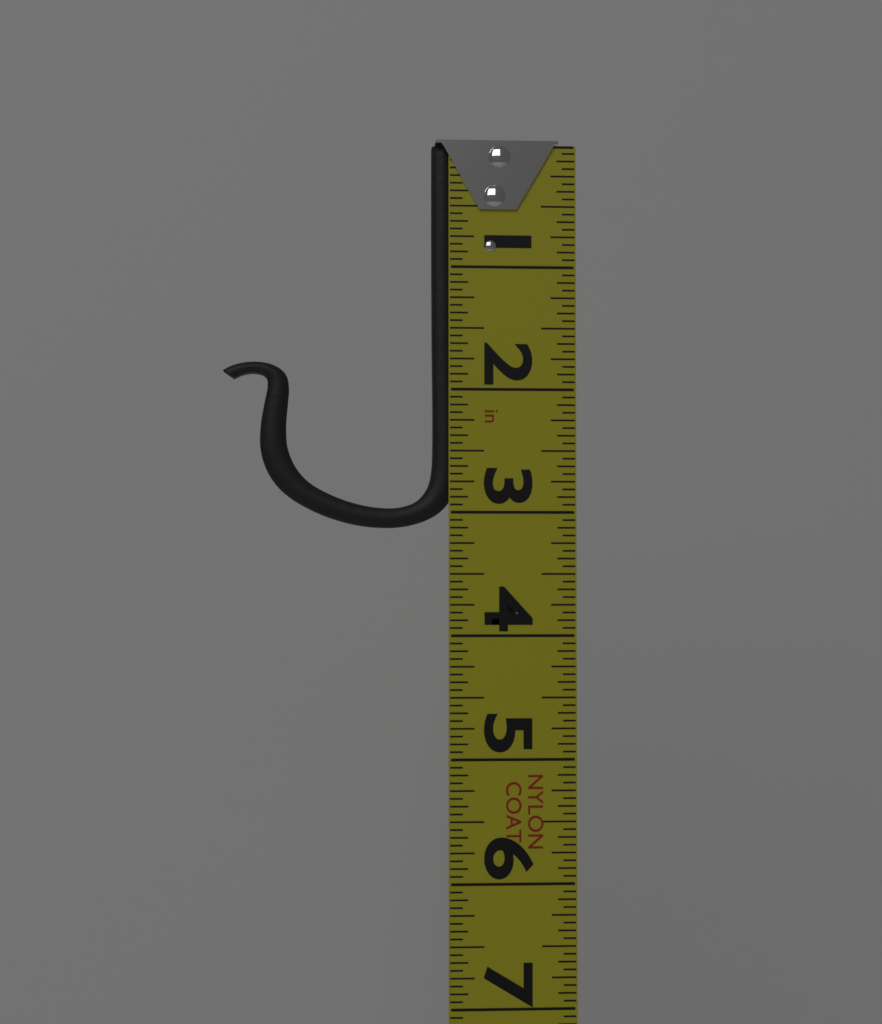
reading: 3.1250 in
